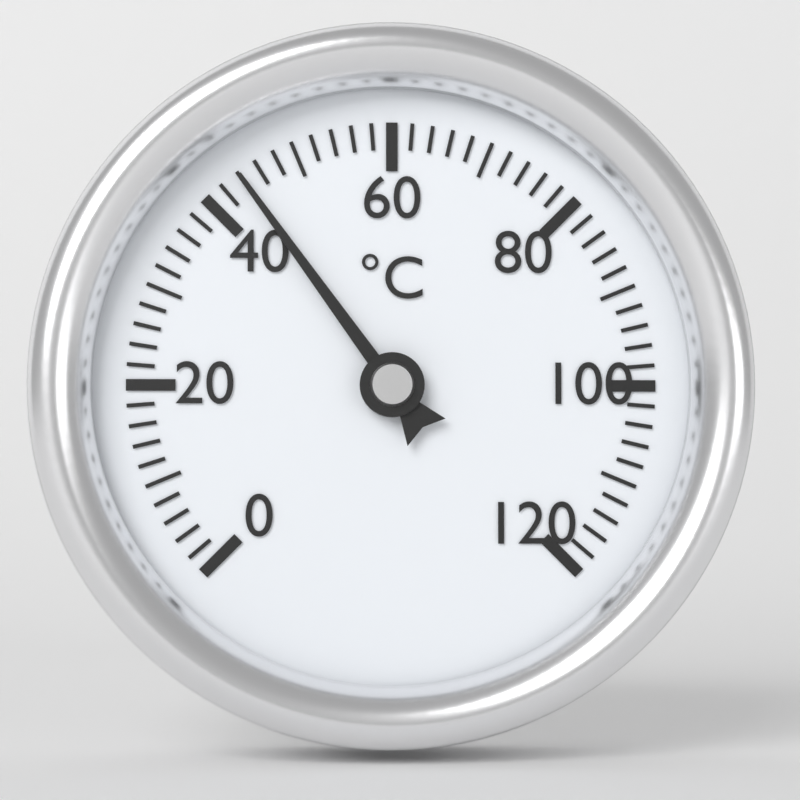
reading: 44 °C
